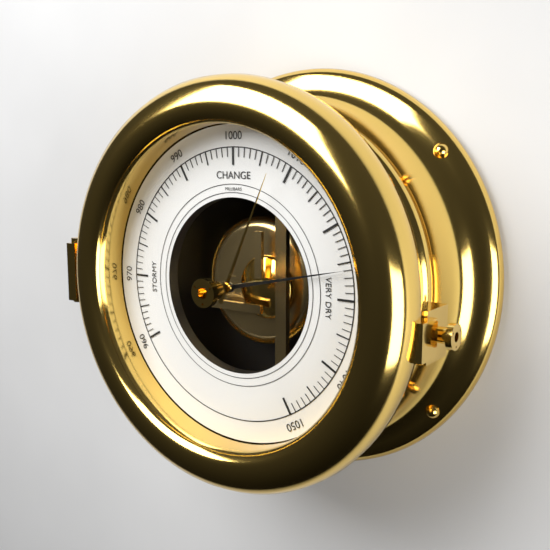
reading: 1026 mbar
